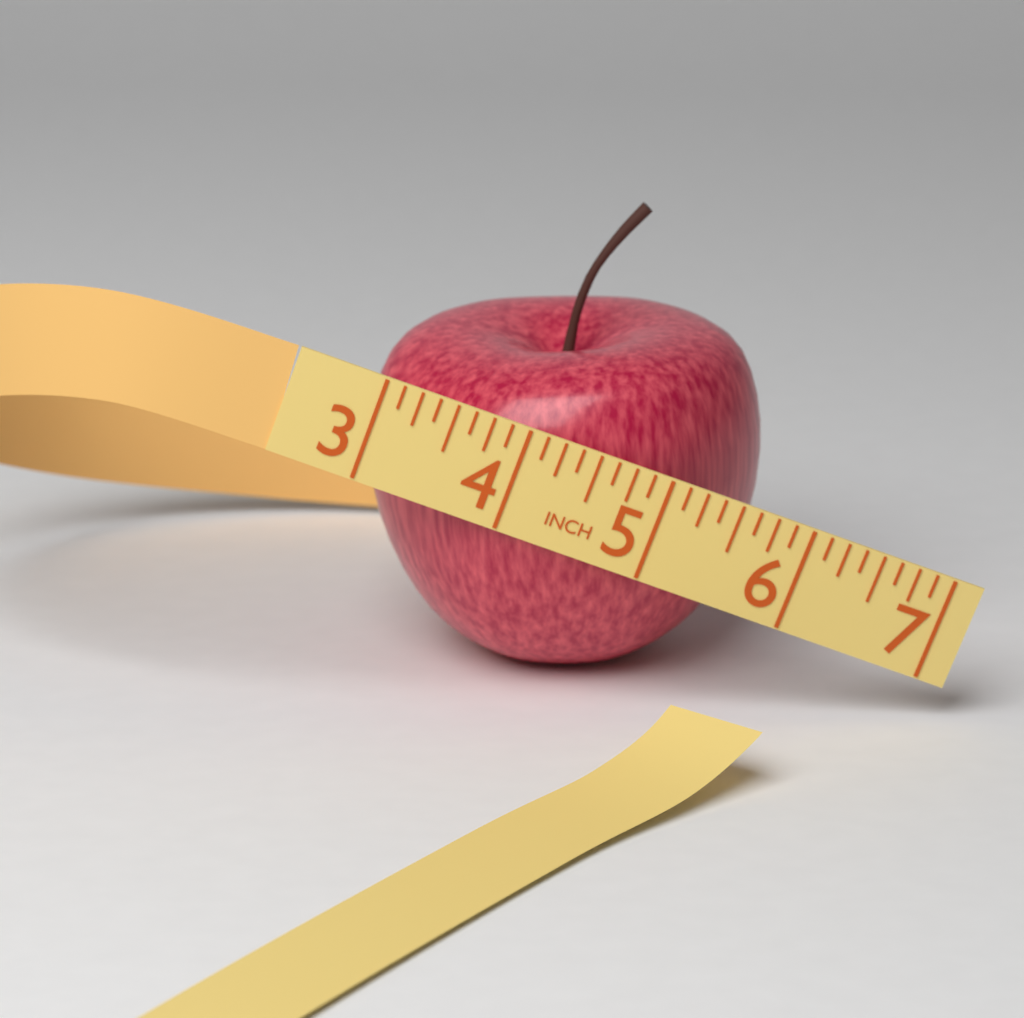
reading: 5.750 in
